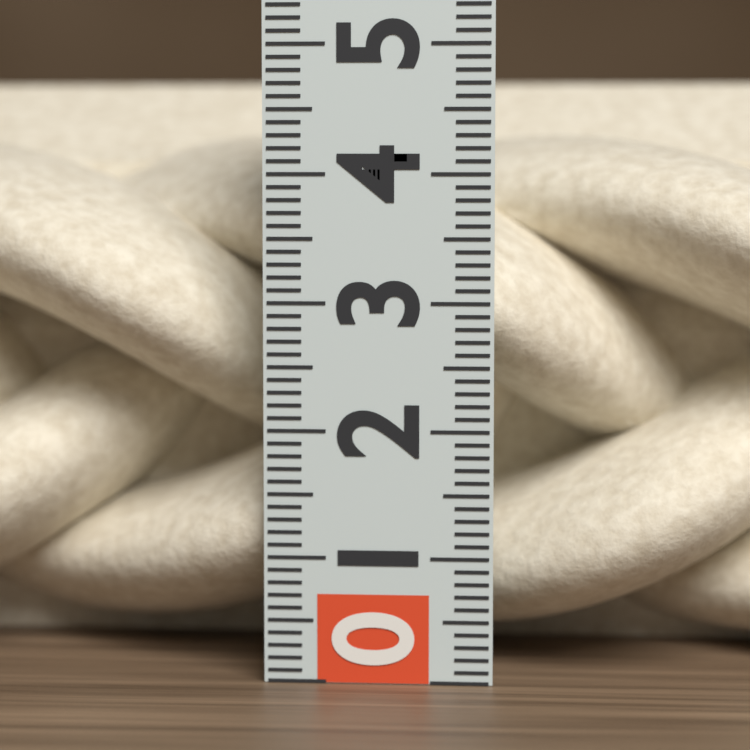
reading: 4.8 (no unit)
